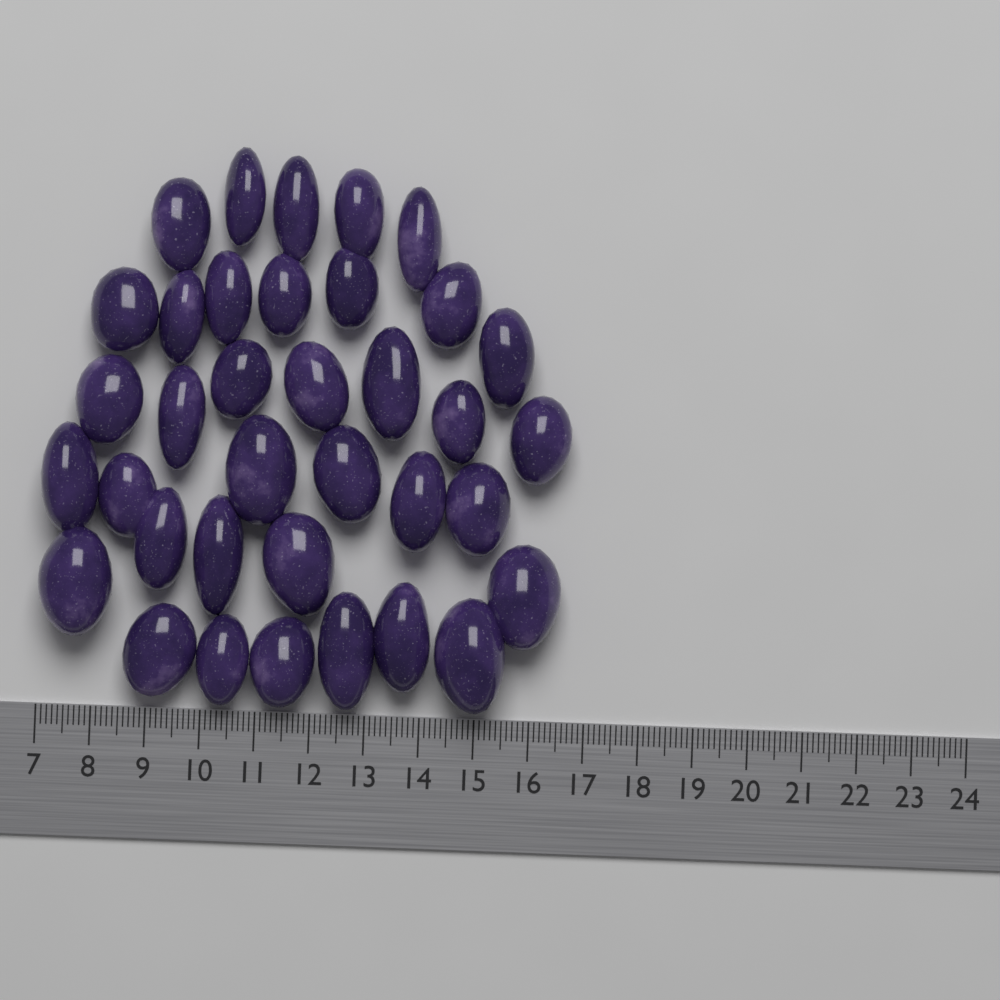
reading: 16.6 (no unit)
